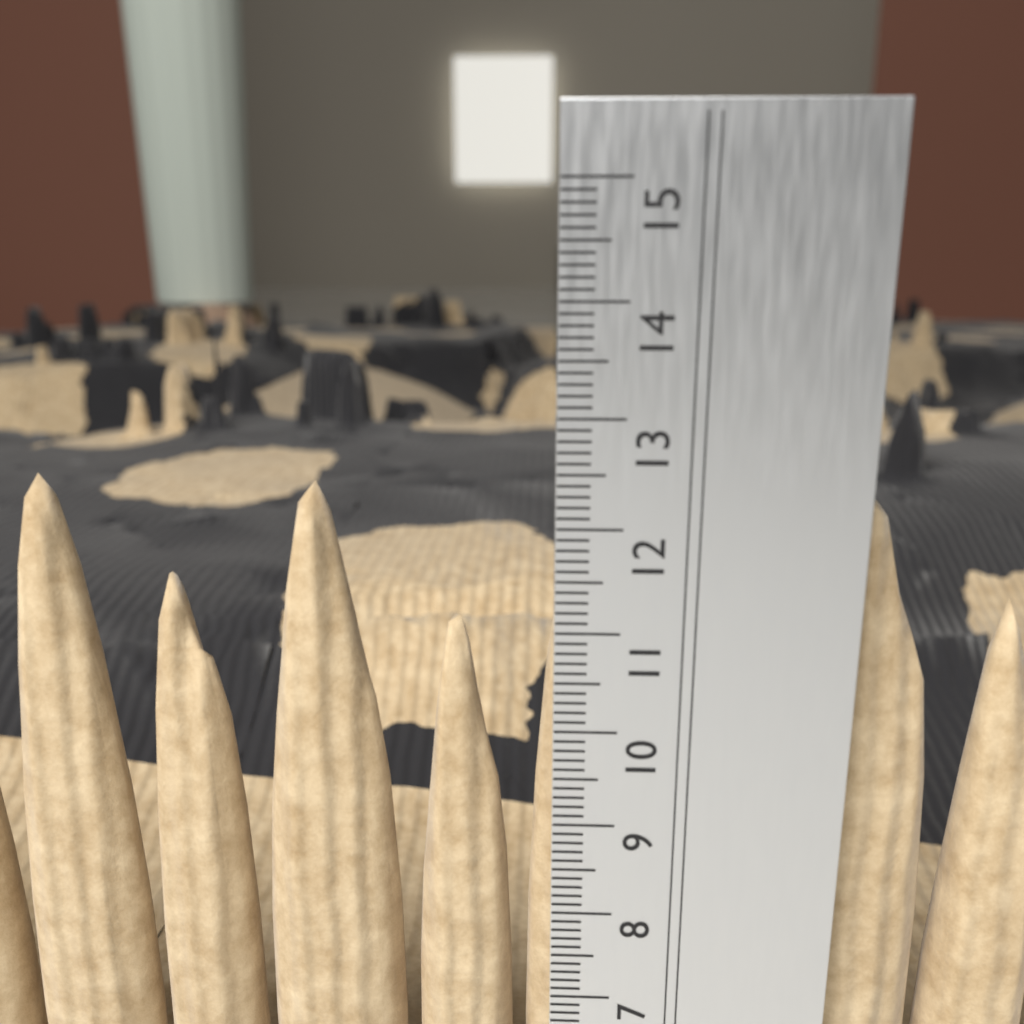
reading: 12.3 cm
